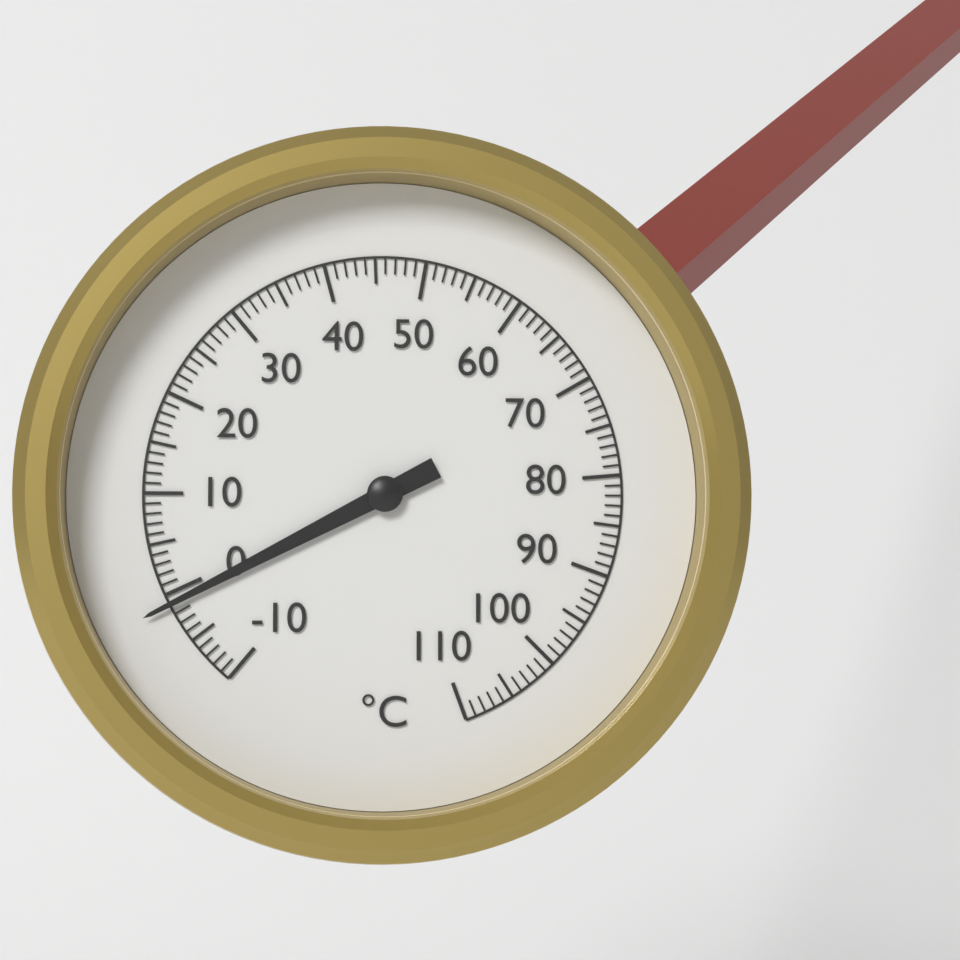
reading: -1 °C
